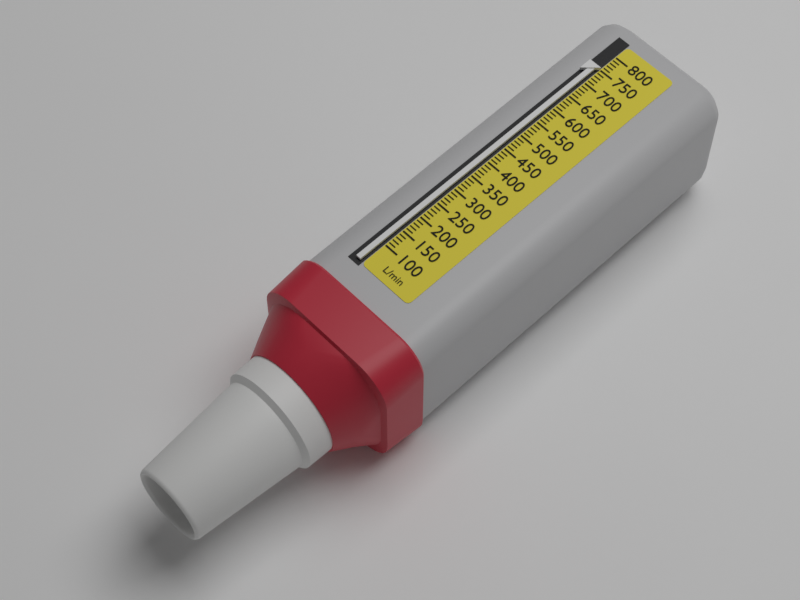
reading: 750 L/min
